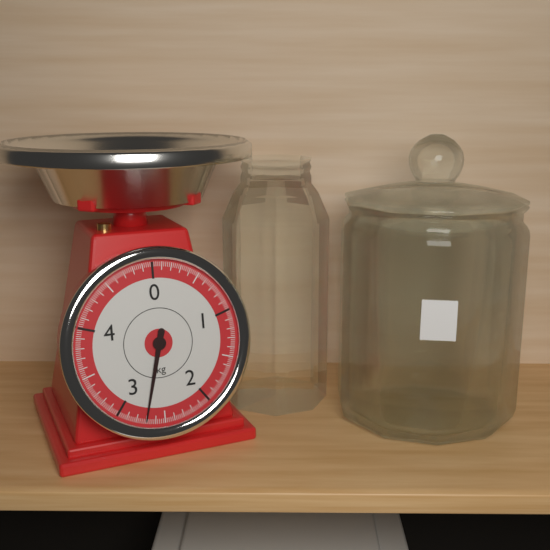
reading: 2.70 kg
